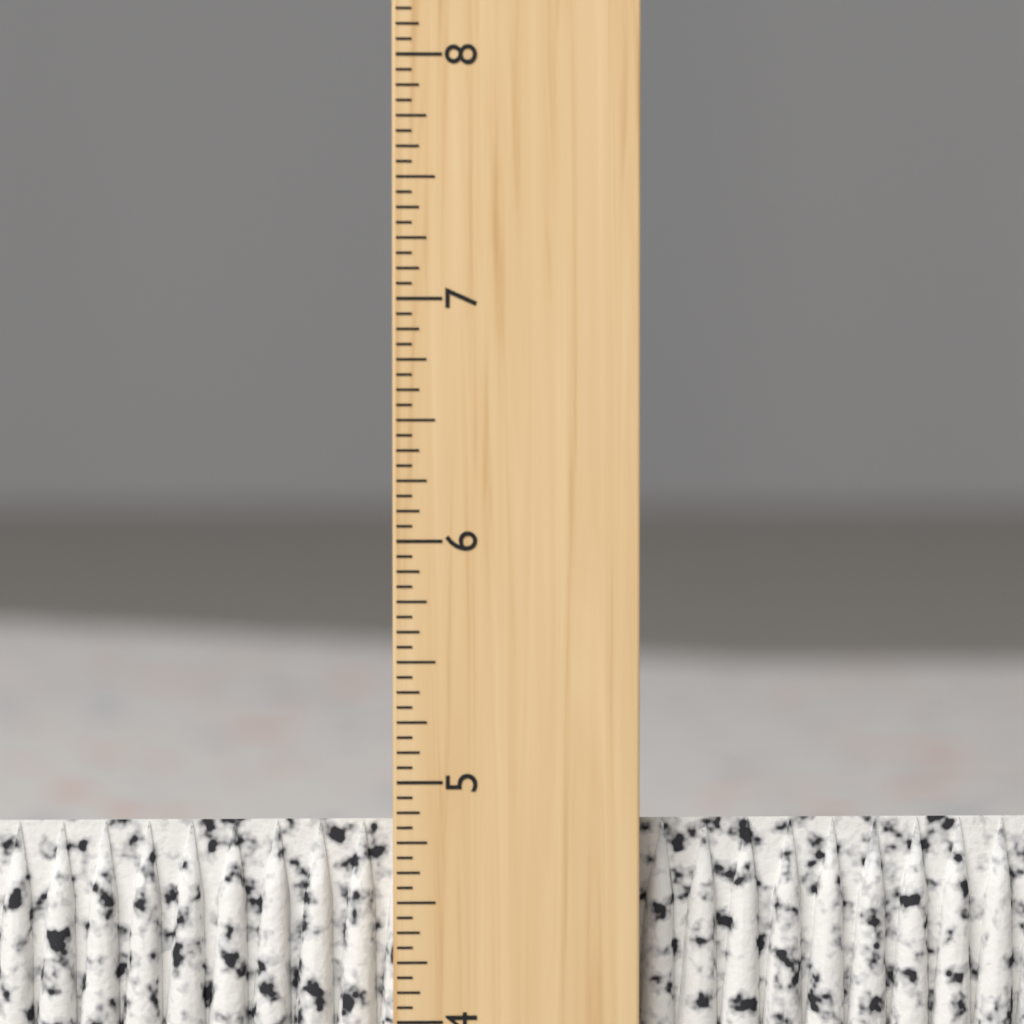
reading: 4.8125 inch
